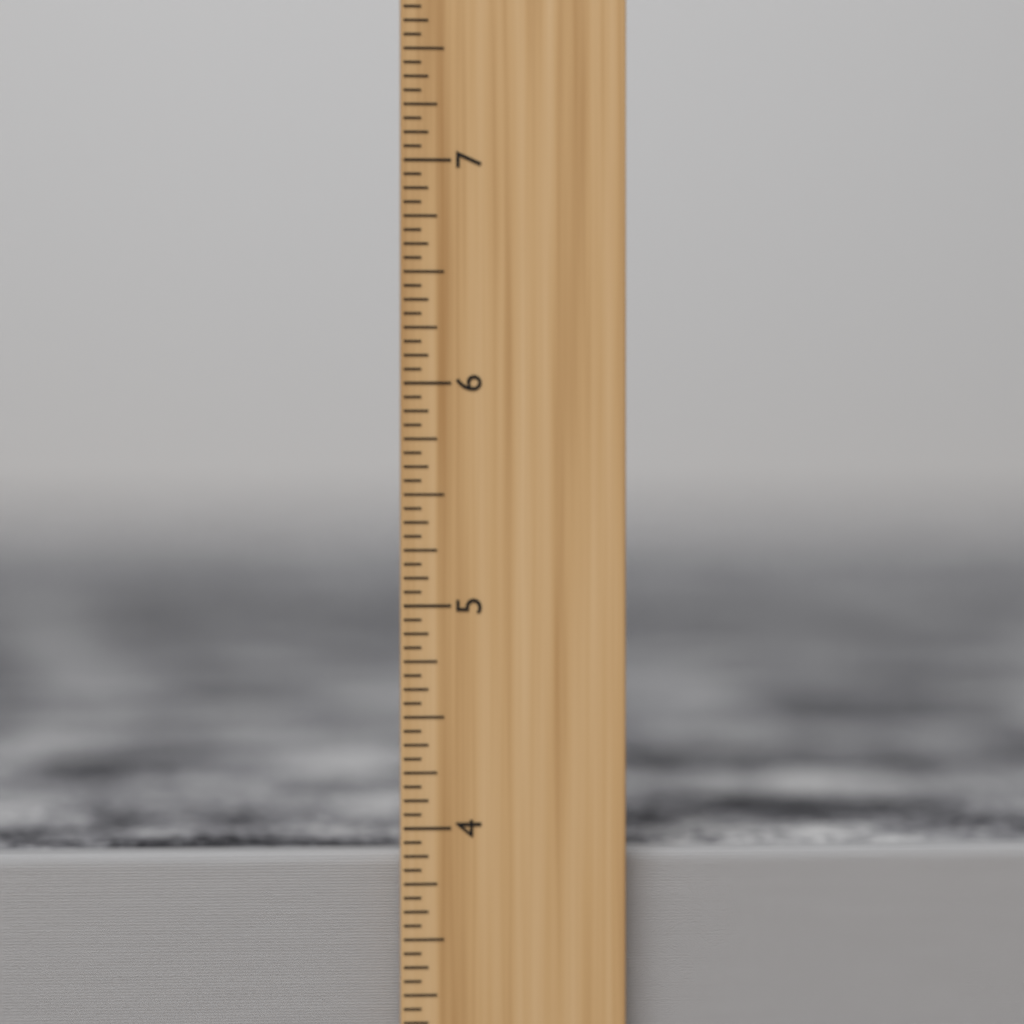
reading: 3.8750 inch
